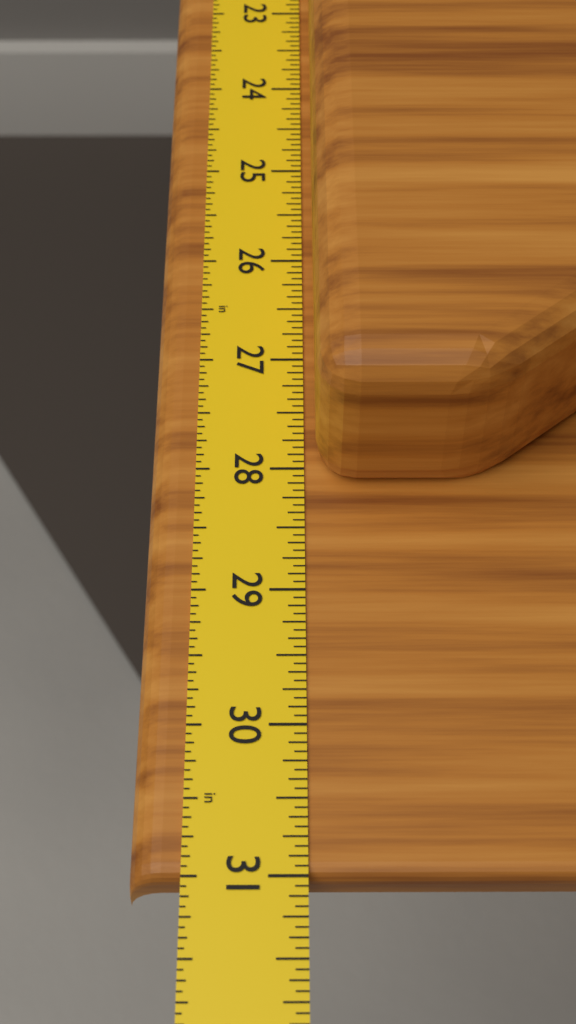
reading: 31.0000 in
